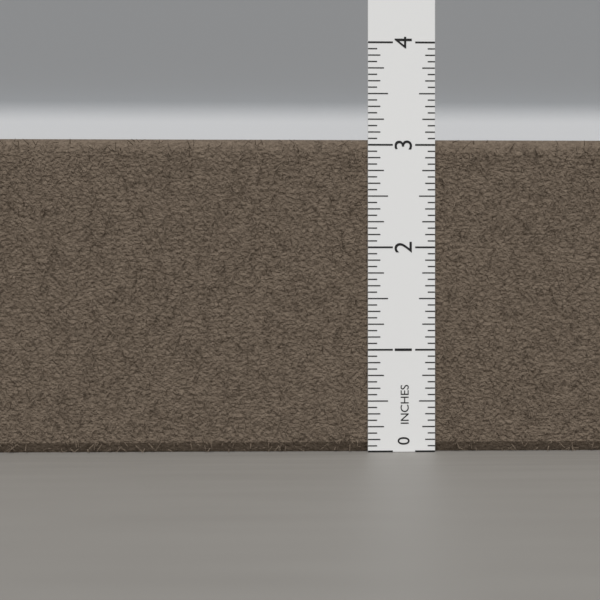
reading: 3.0625 in
